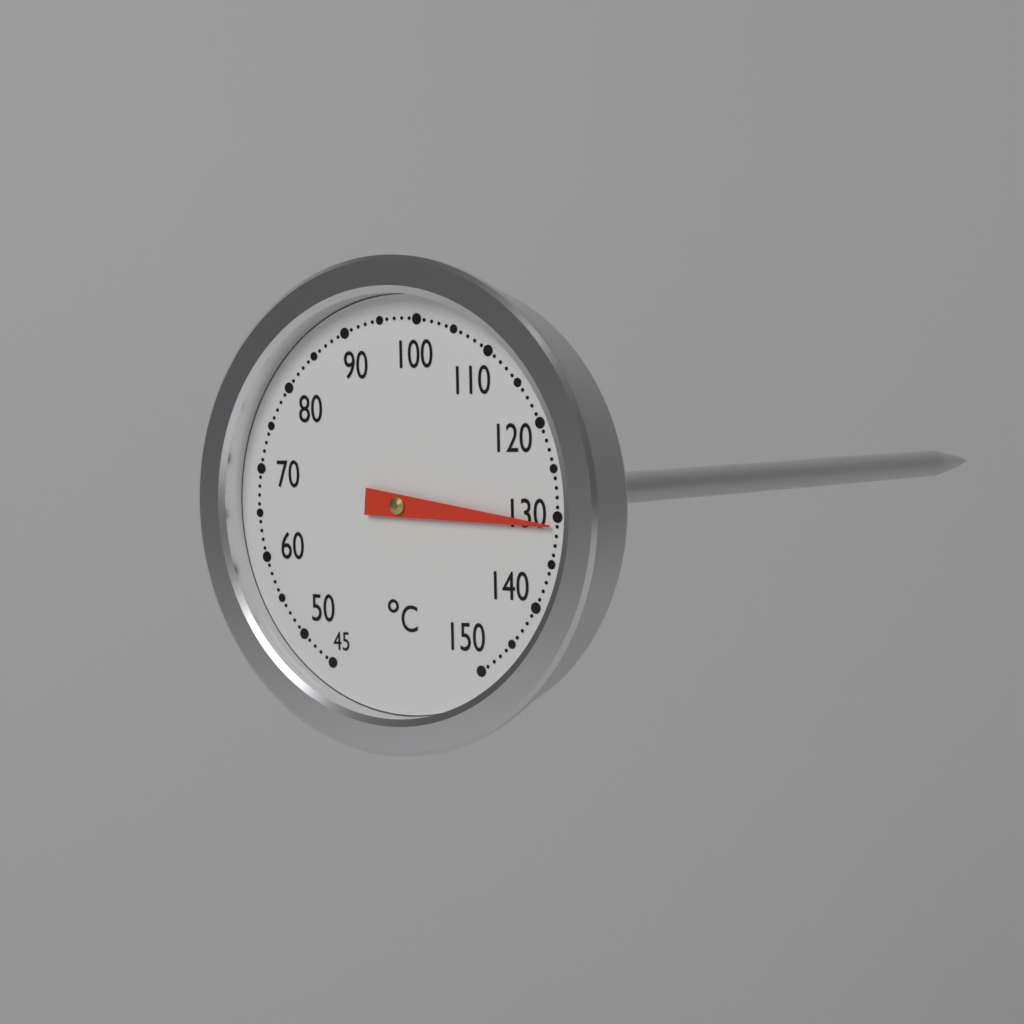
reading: 131 °C
